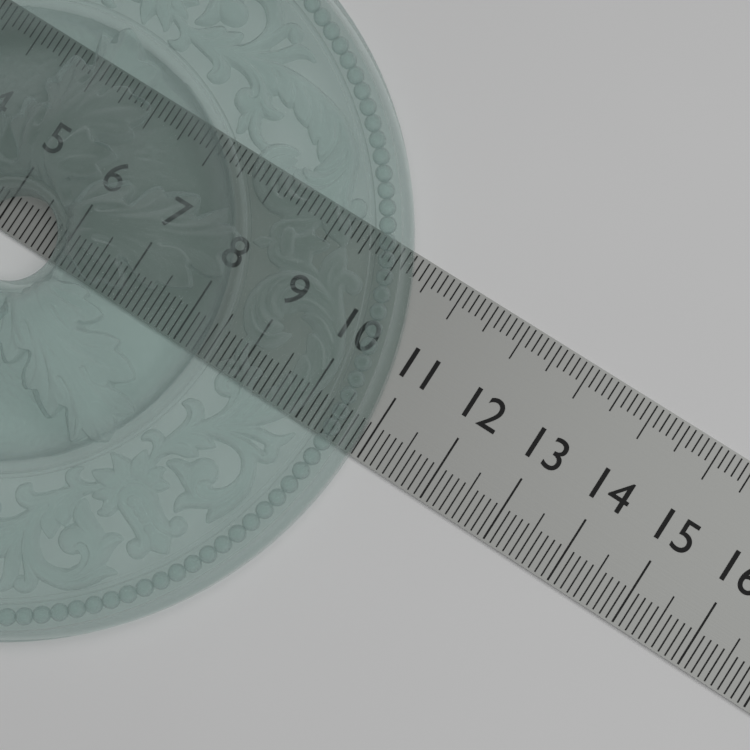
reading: 10.9 (no unit)
